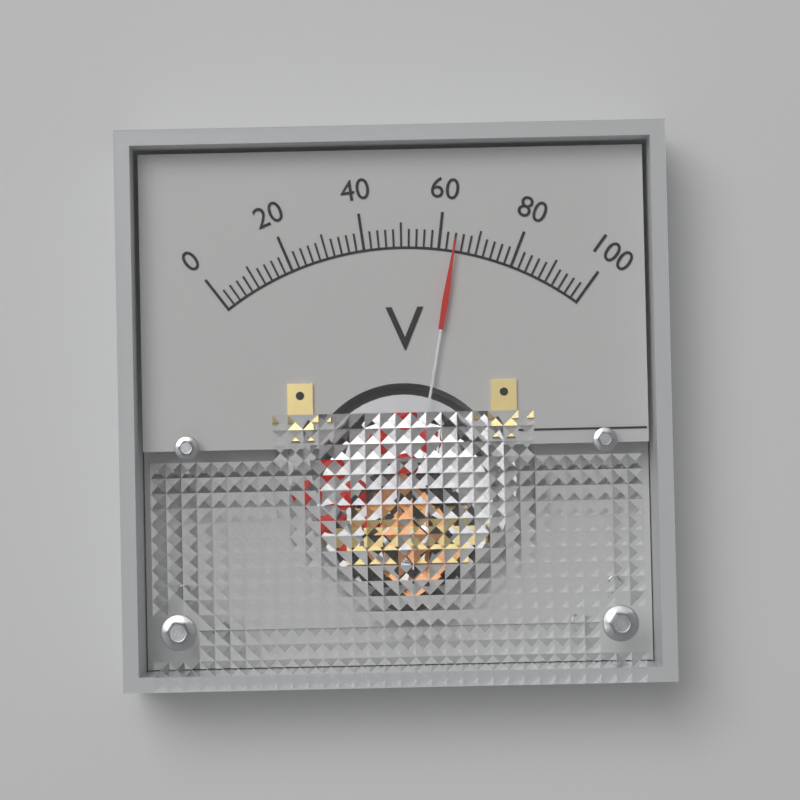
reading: 64 V
